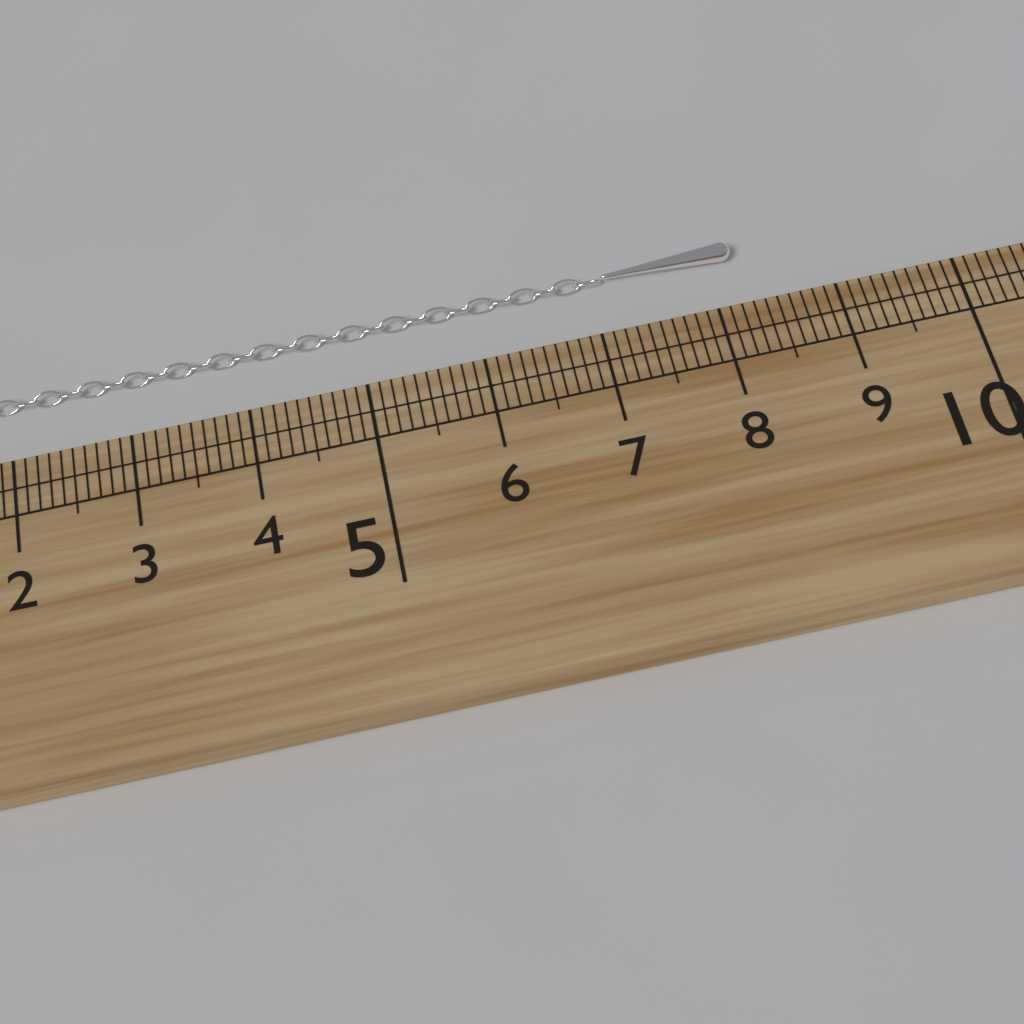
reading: 8.3 cm
